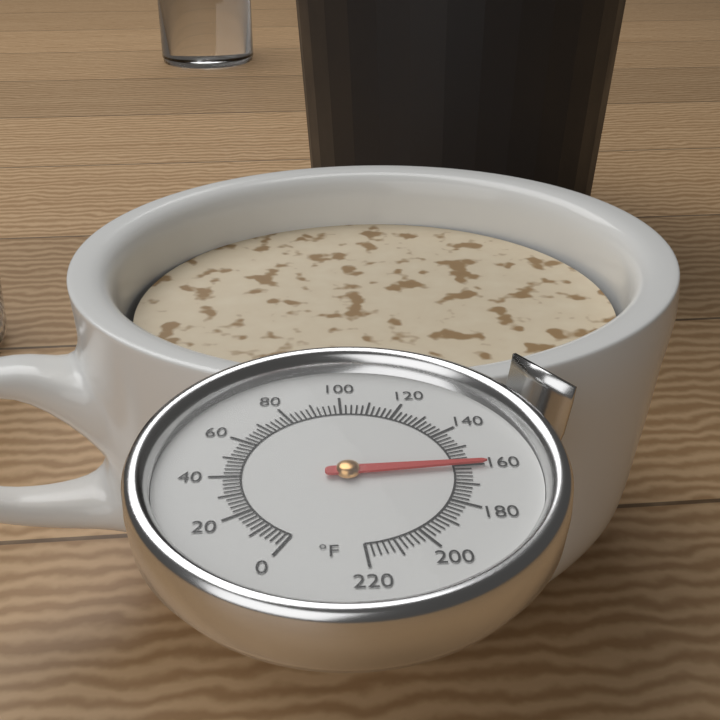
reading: 160 °F
